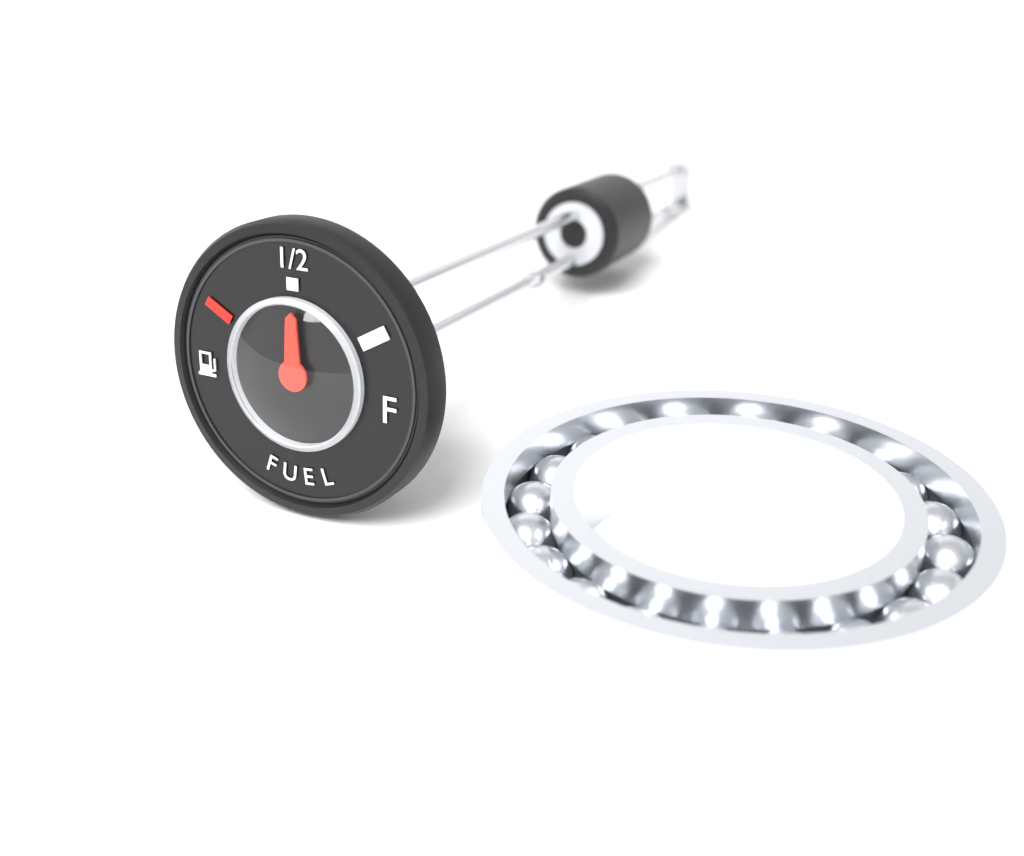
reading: 0.5 (no unit)
